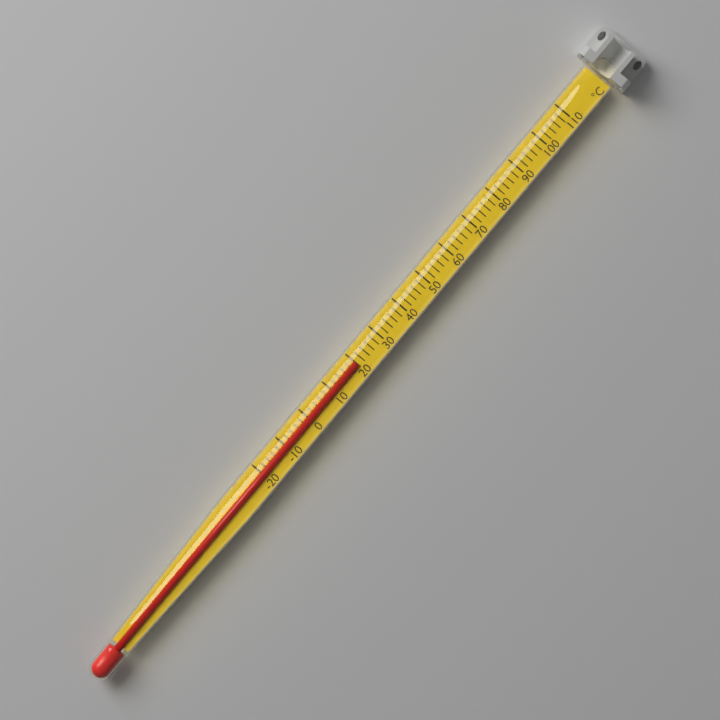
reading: 20 °C
